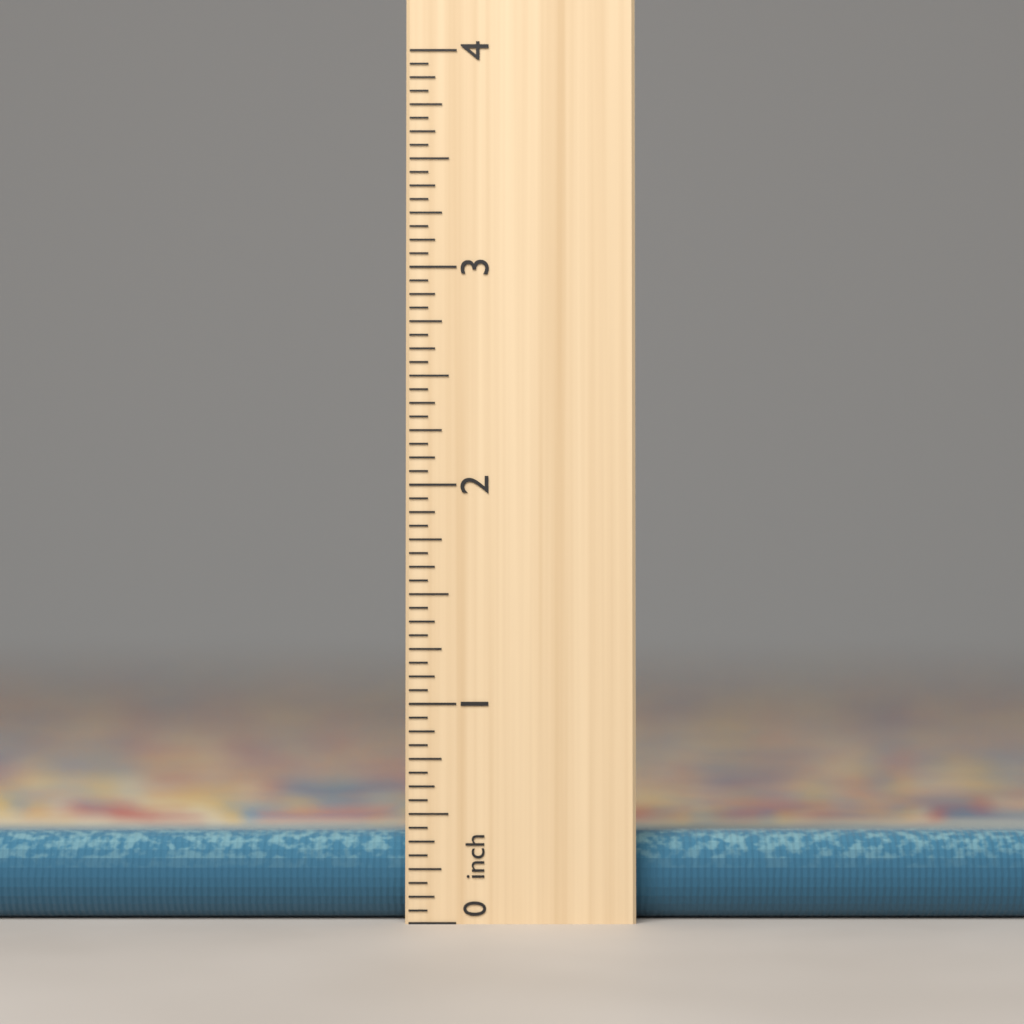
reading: 0.4000 inch
